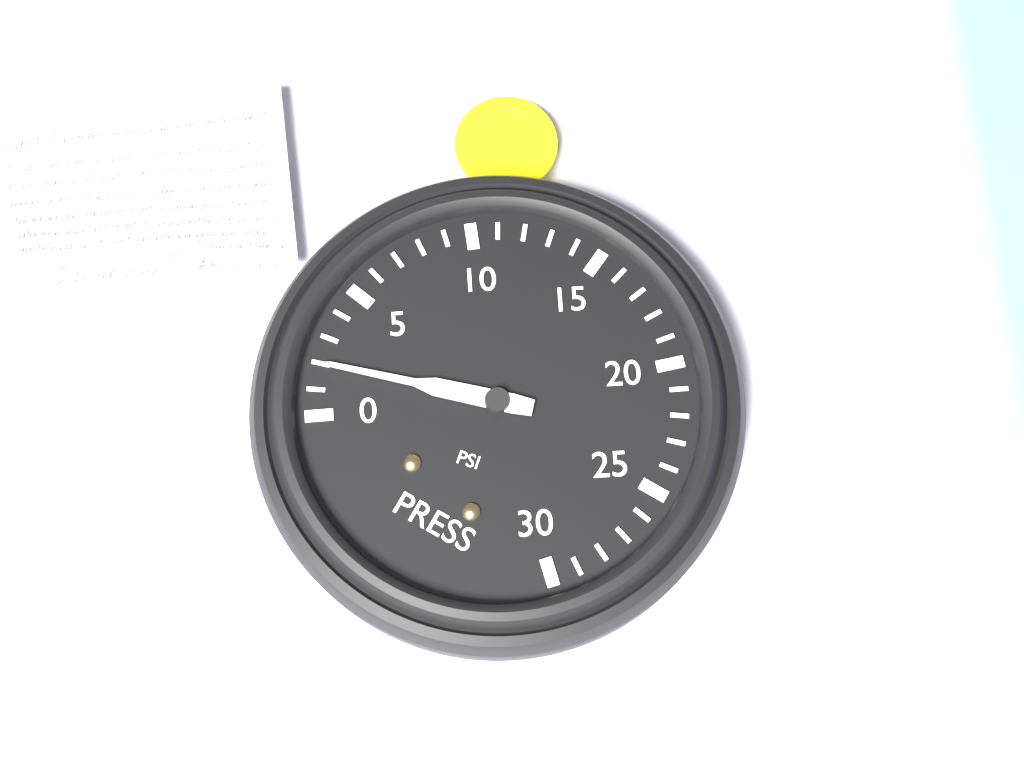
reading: 2 psi
